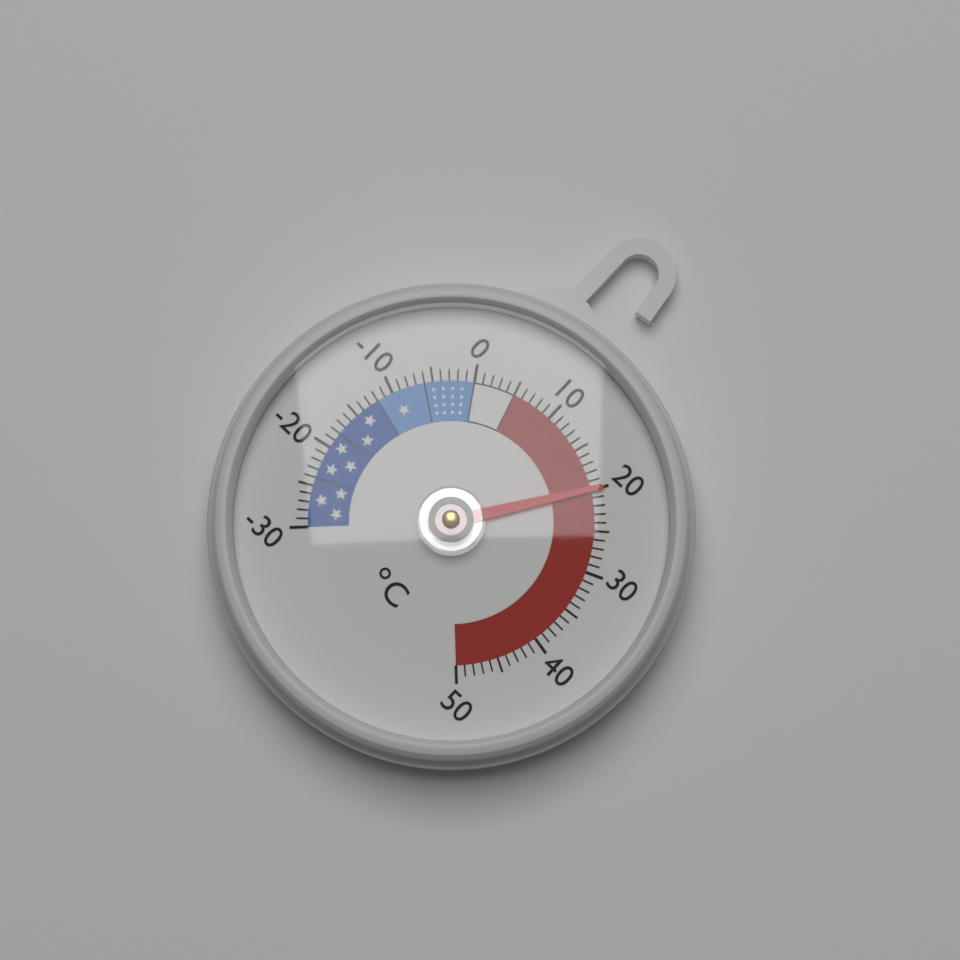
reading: 20 °C
